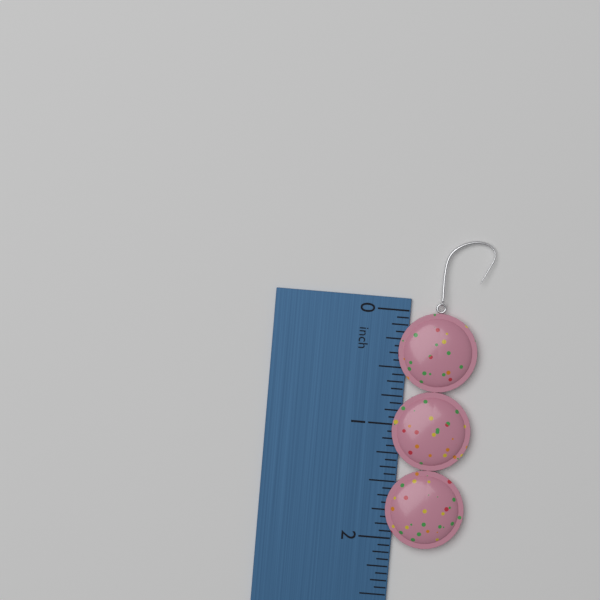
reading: 2.0625 inch
